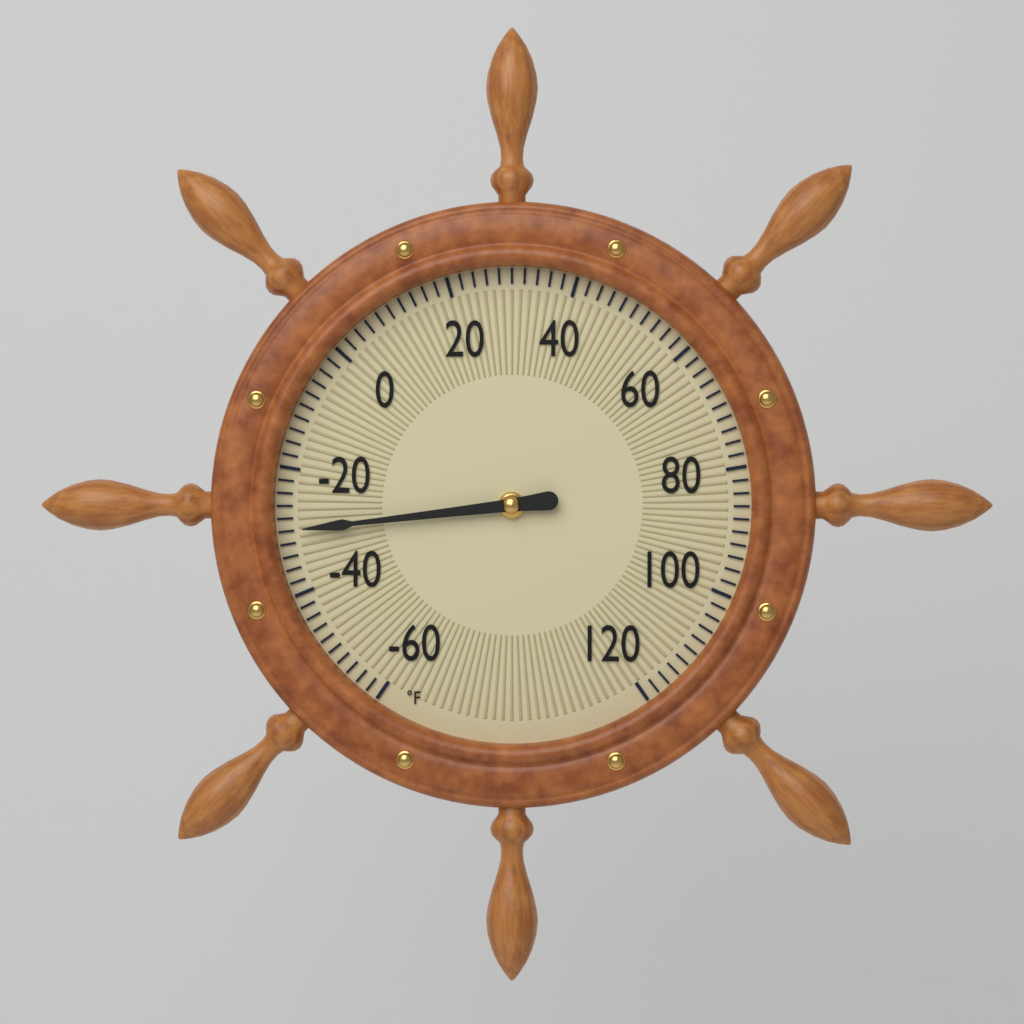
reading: -30 °F
